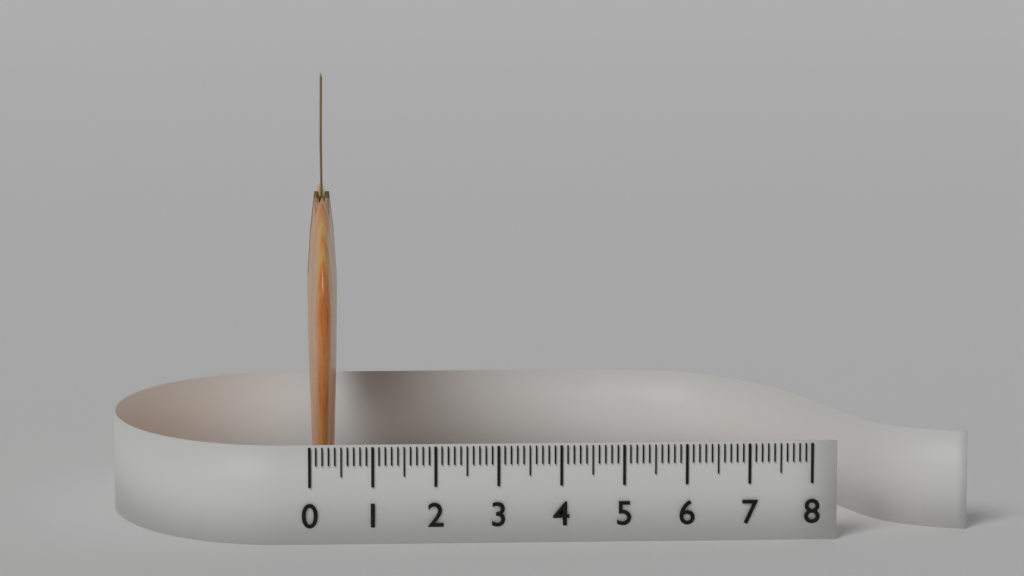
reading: 0.5 (no unit)
